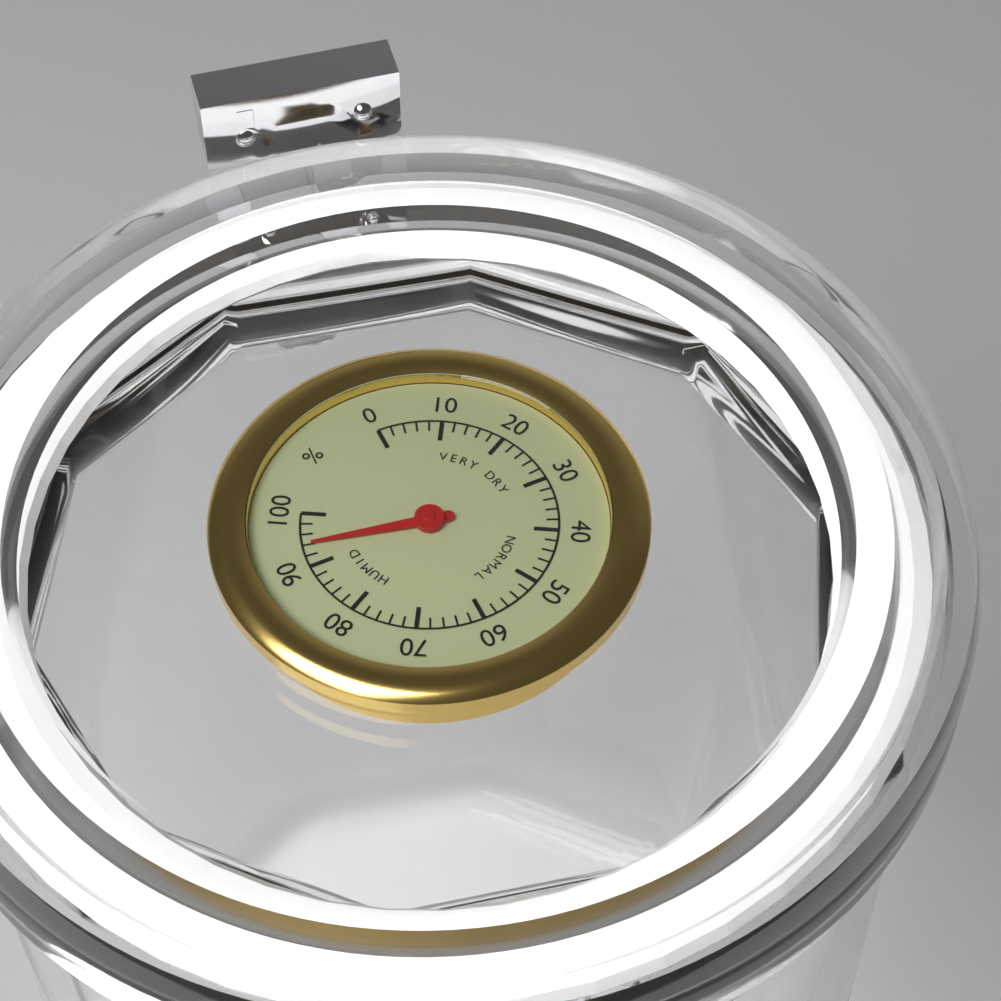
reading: 94 %
